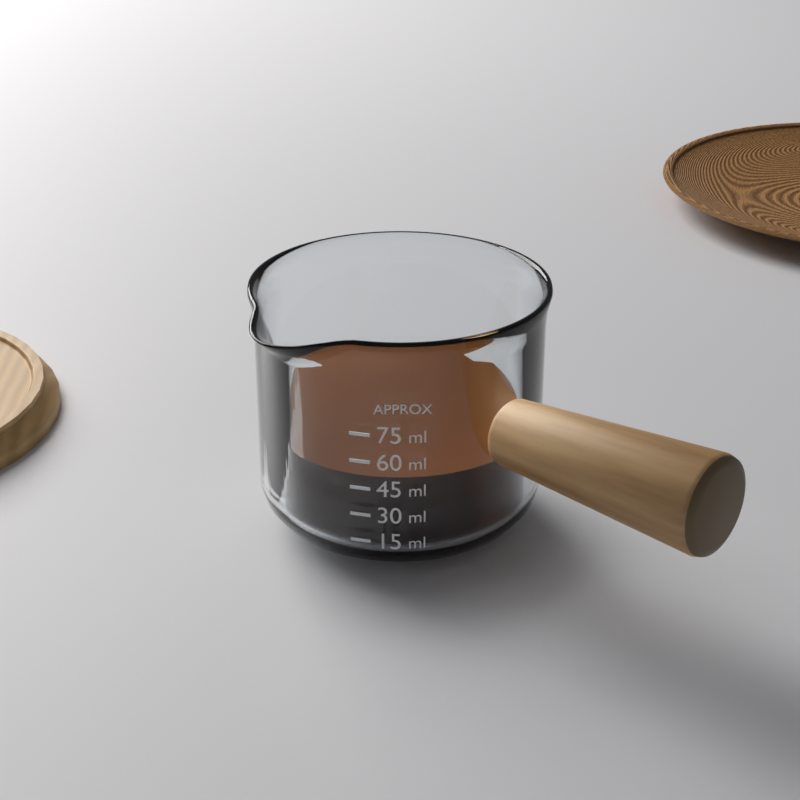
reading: 50 ml
